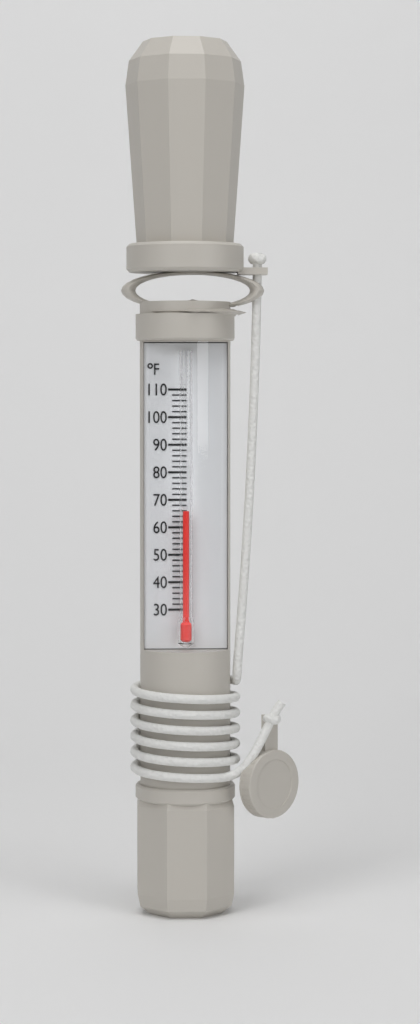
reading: 66 °F
